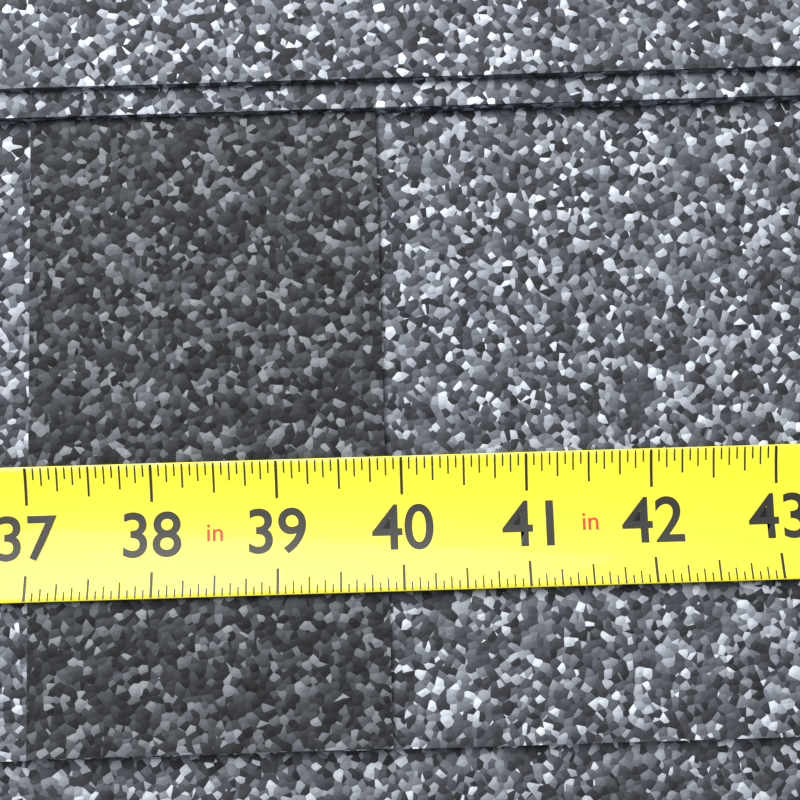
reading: 39.8750 in
